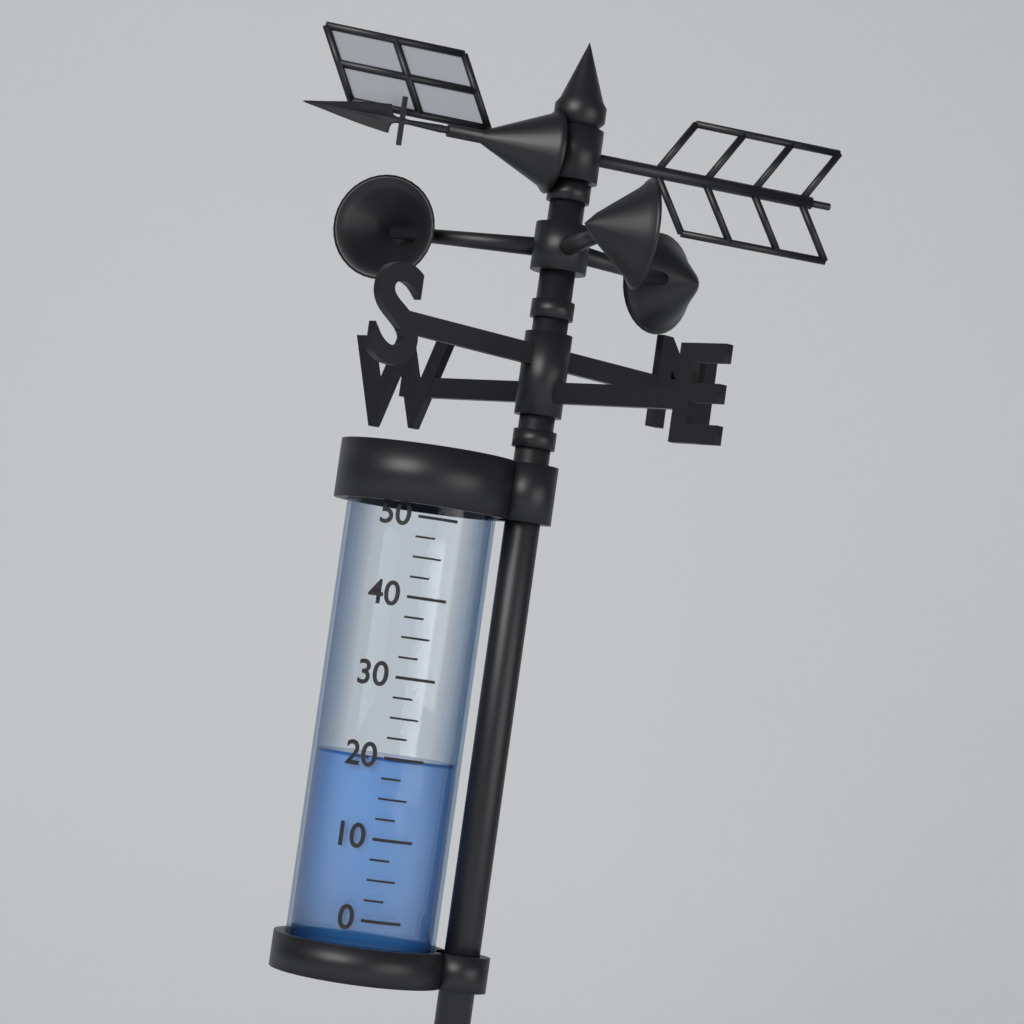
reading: 20.0 (no unit)
